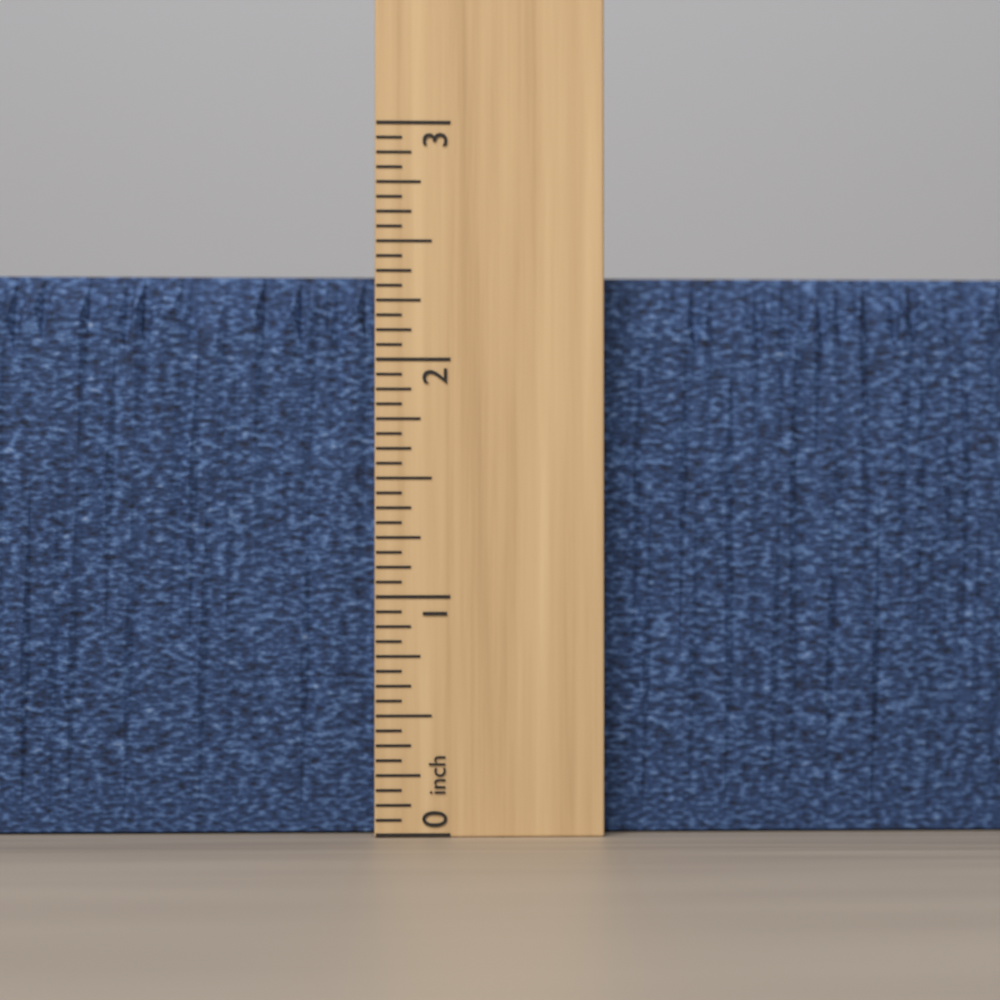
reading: 2.3750 inch
